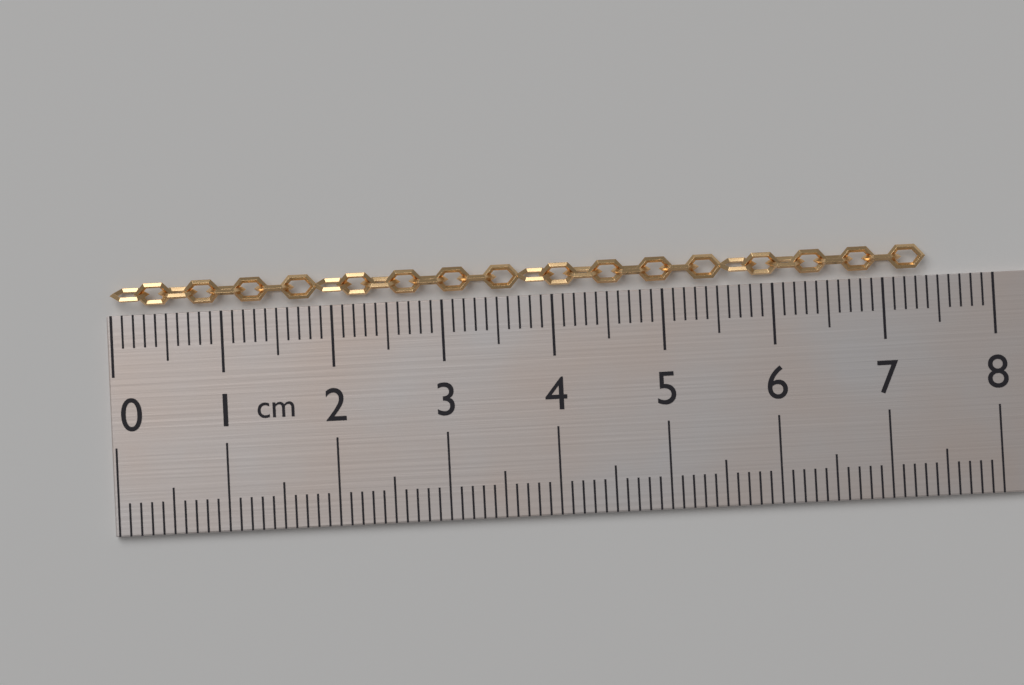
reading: 7.4 cm
